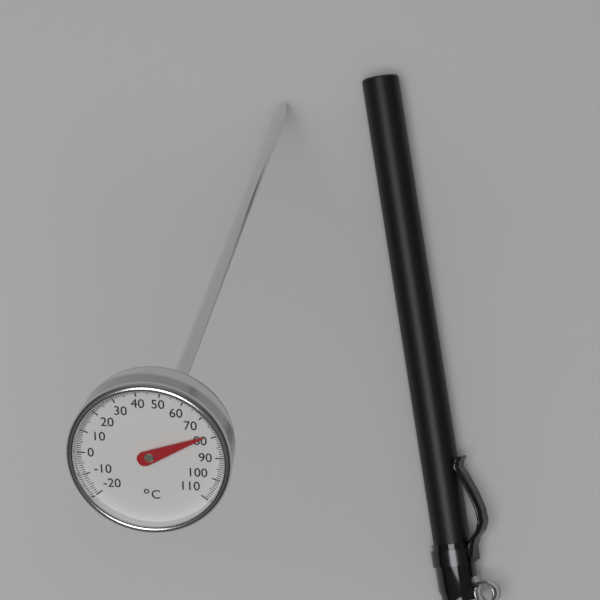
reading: 78 °C
